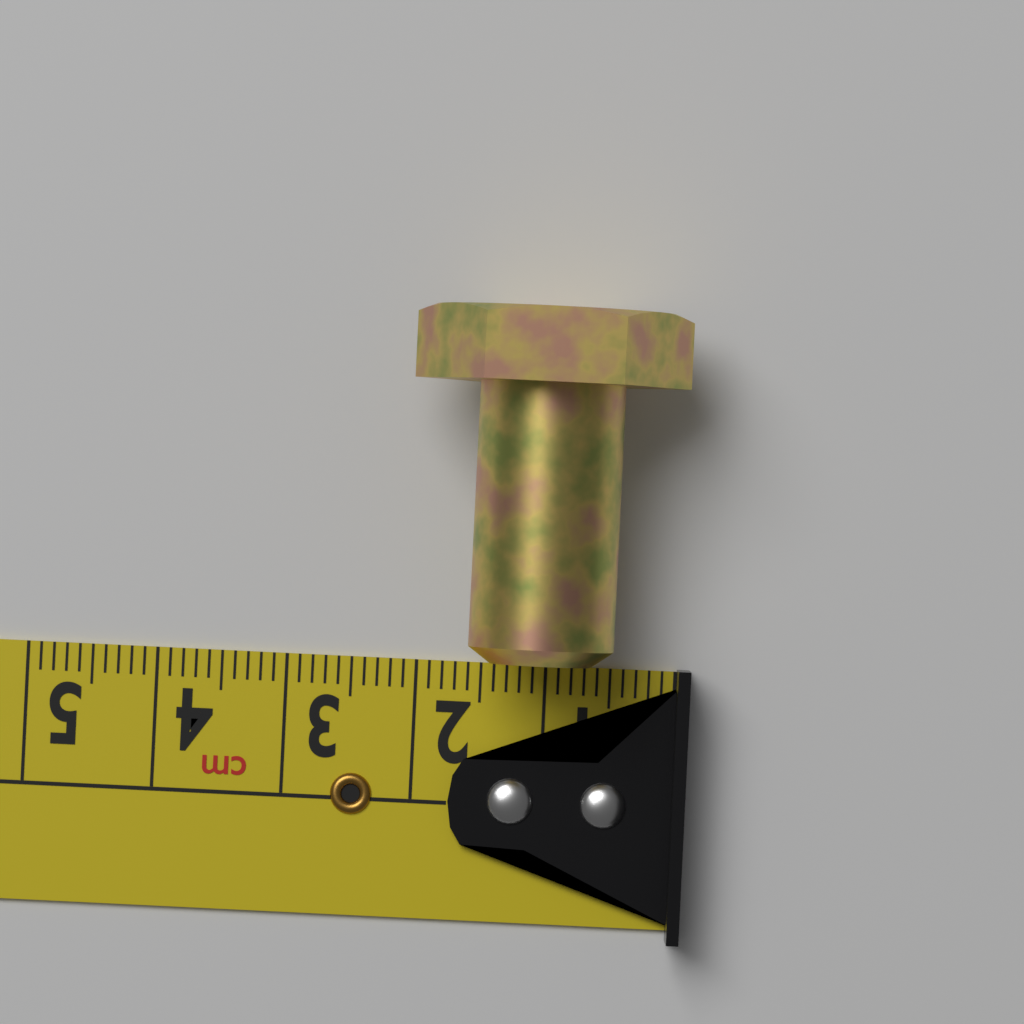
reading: 2.1 cm
